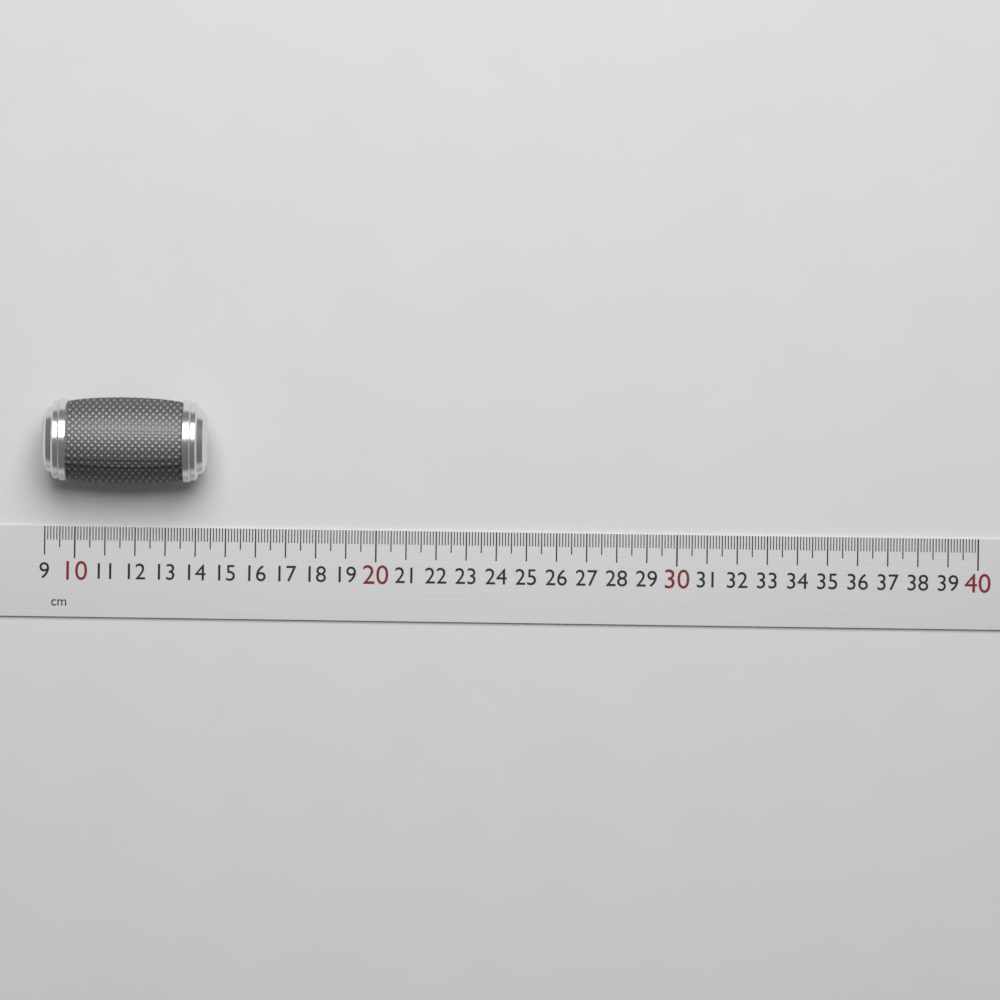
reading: 14.4 cm
